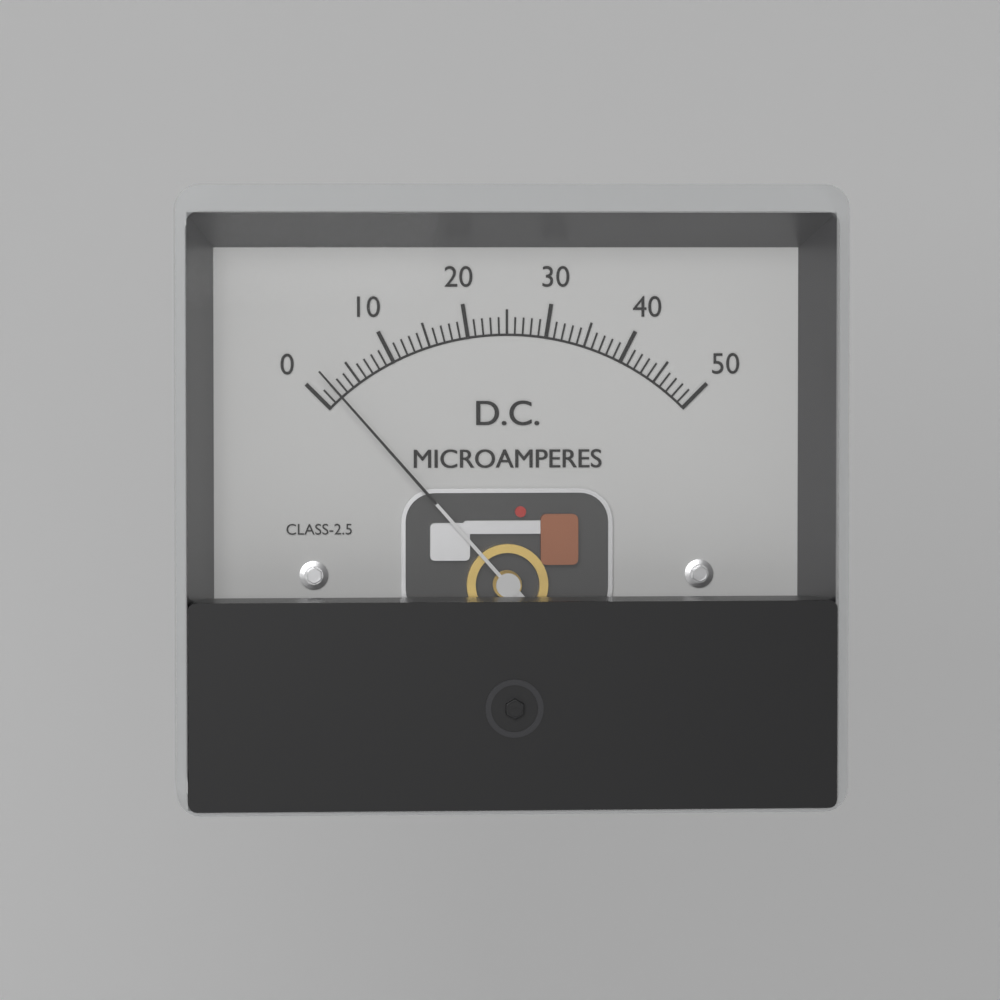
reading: 2 µA
